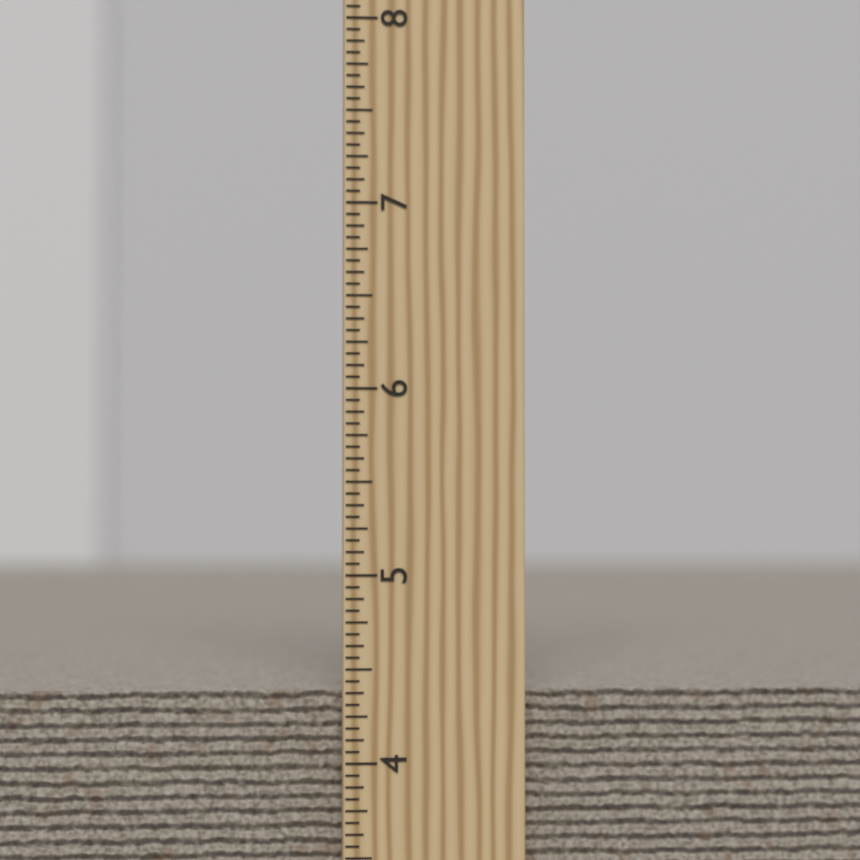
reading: 4.3750 inch
